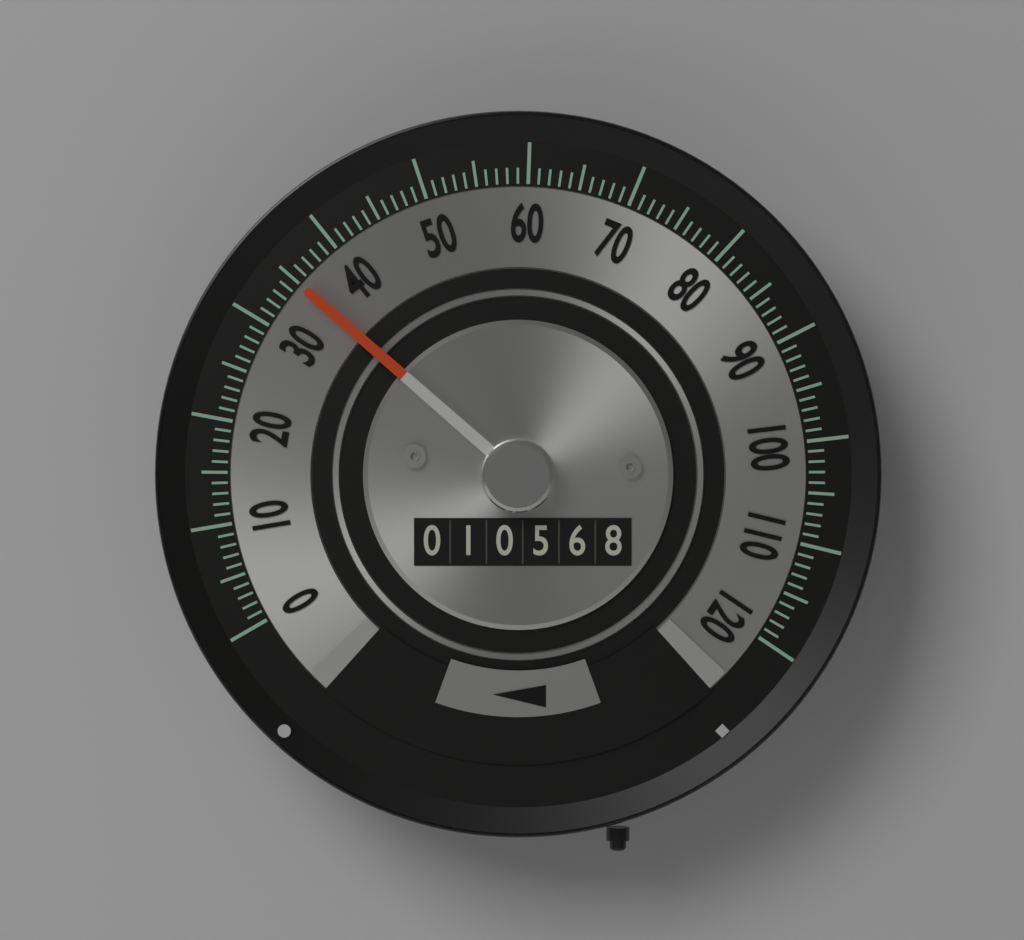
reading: 35 (no unit)
